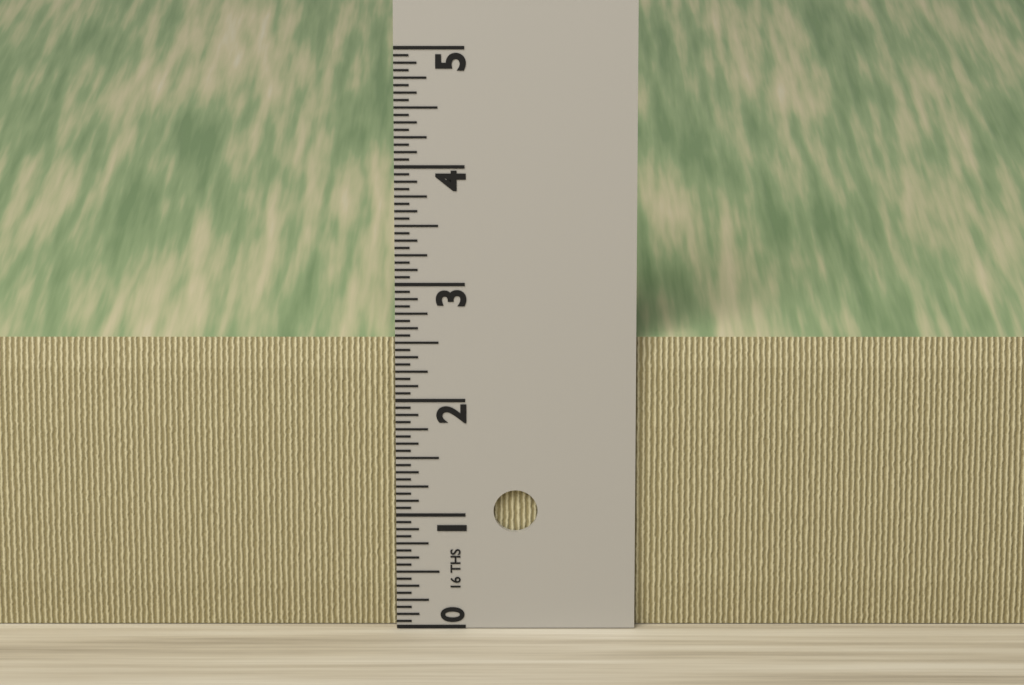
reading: 2.5000 in
